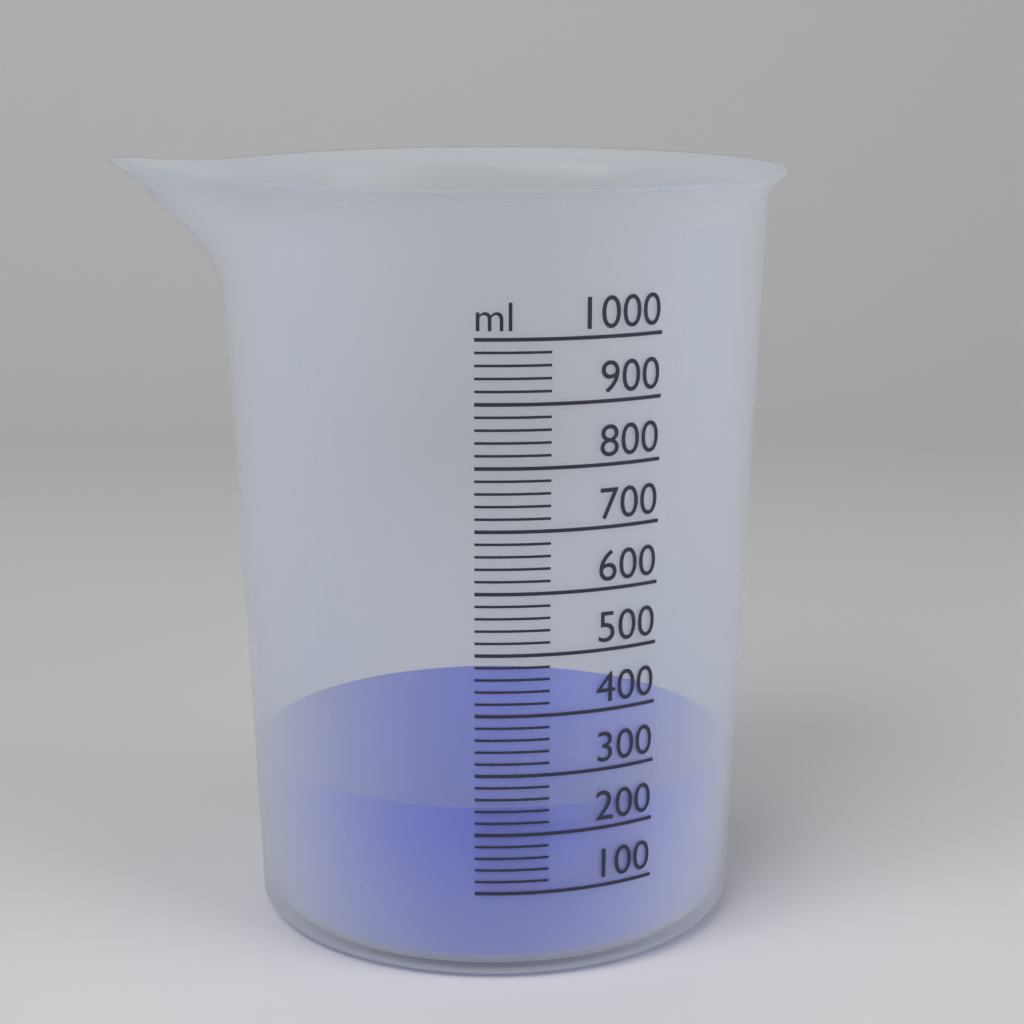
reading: 240 ml
